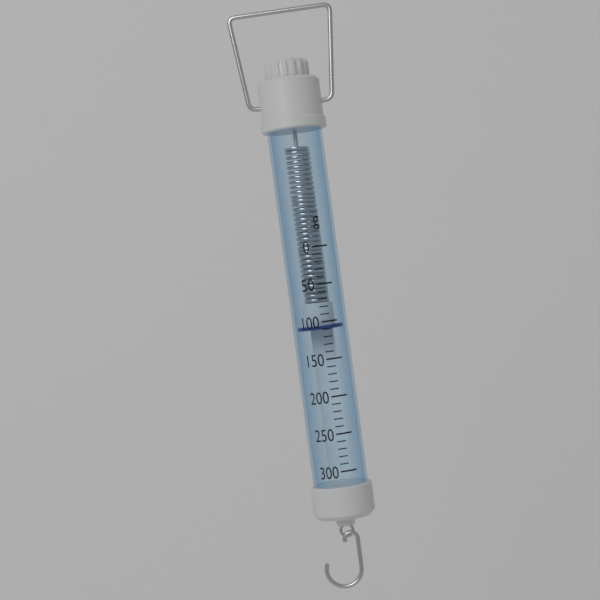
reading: 110 g
